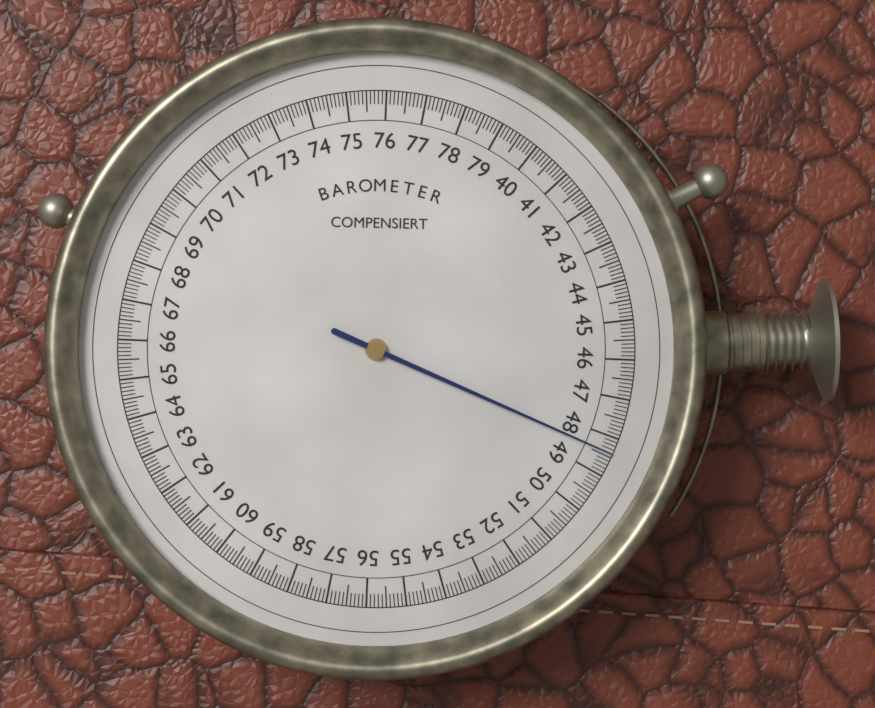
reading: 48.4 (no unit)
